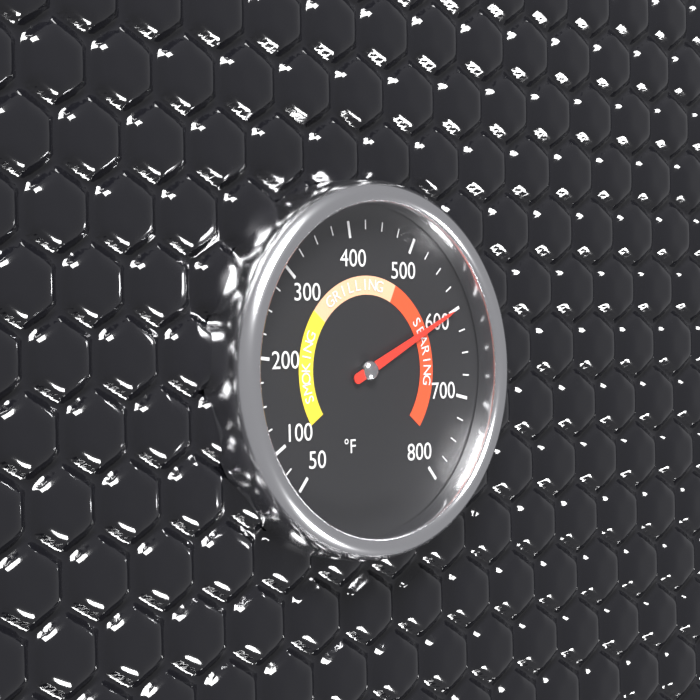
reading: 600 °F
